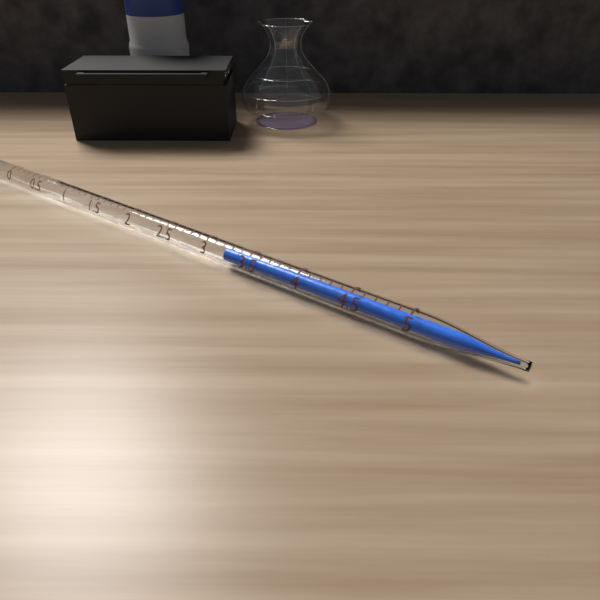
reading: 3.2 ml
